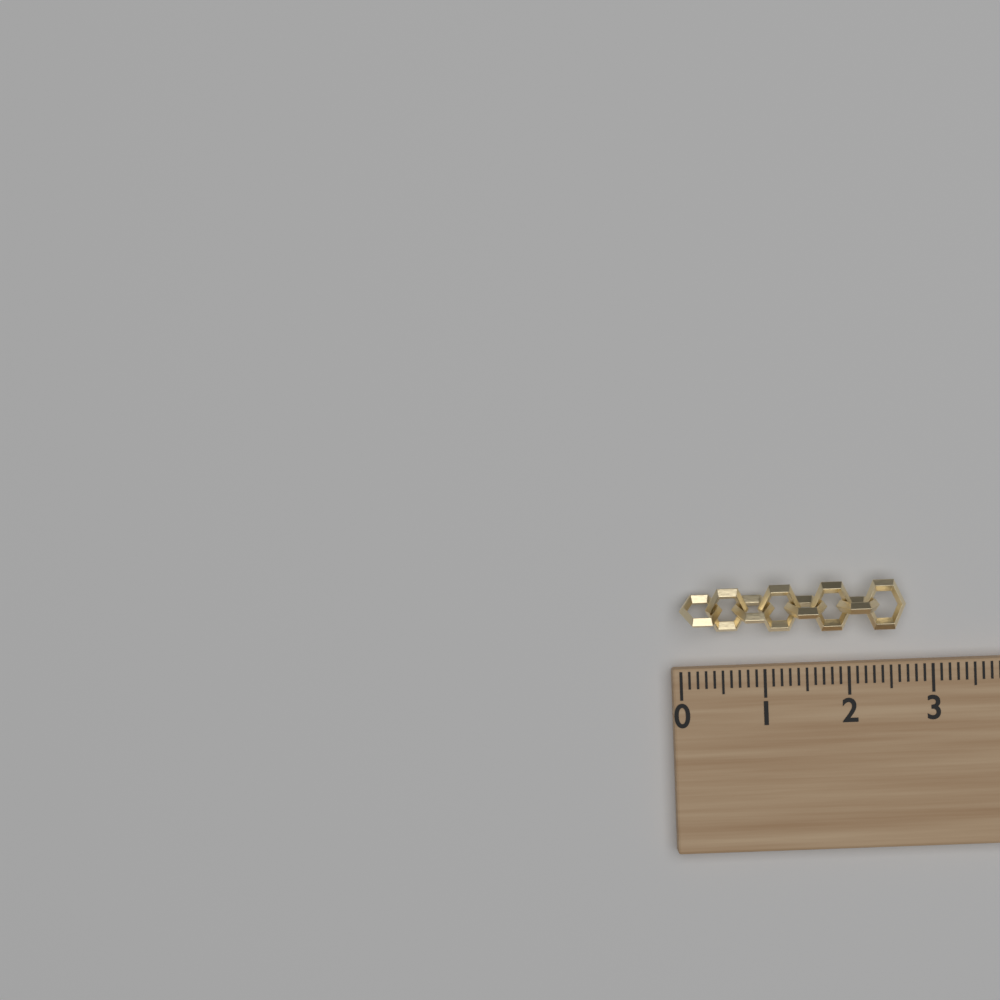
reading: 2.7 (no unit)
